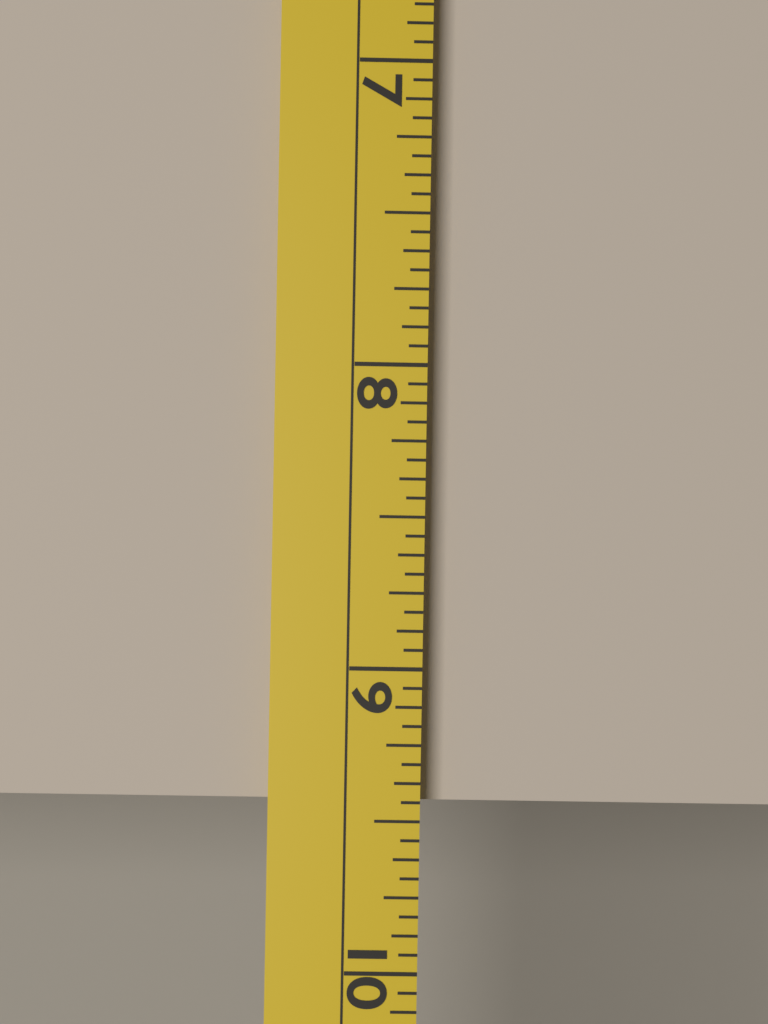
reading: 9.4375 (no unit)
